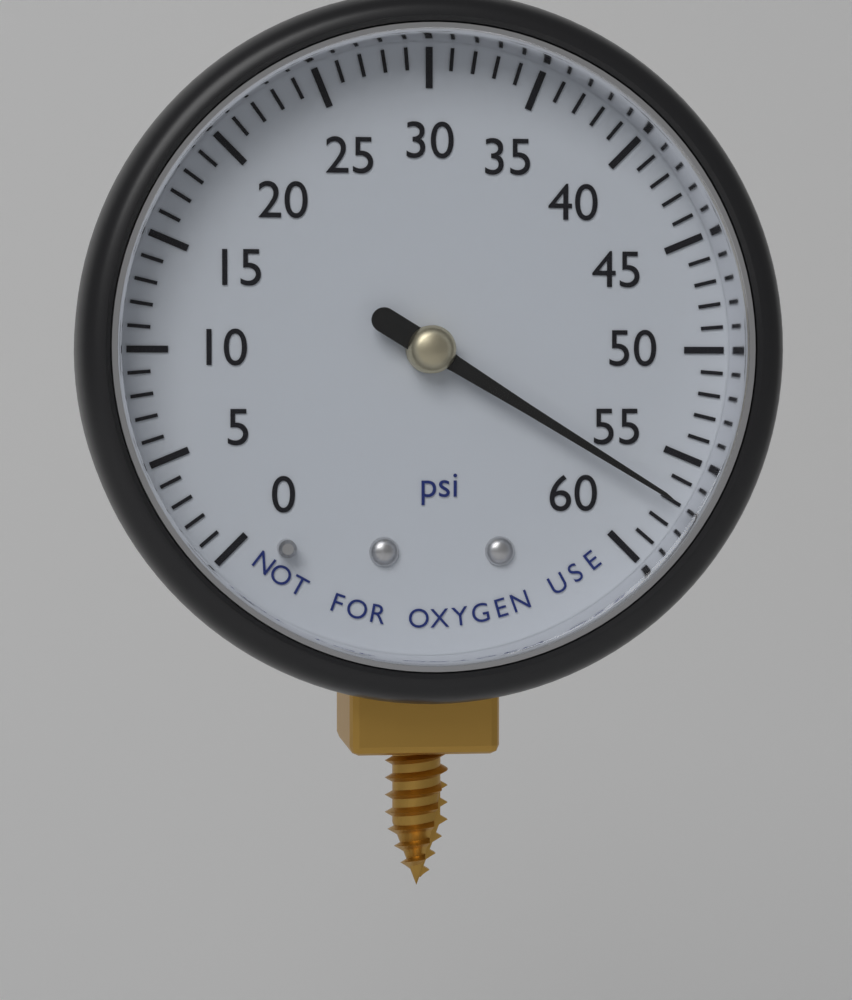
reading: 57 psi
